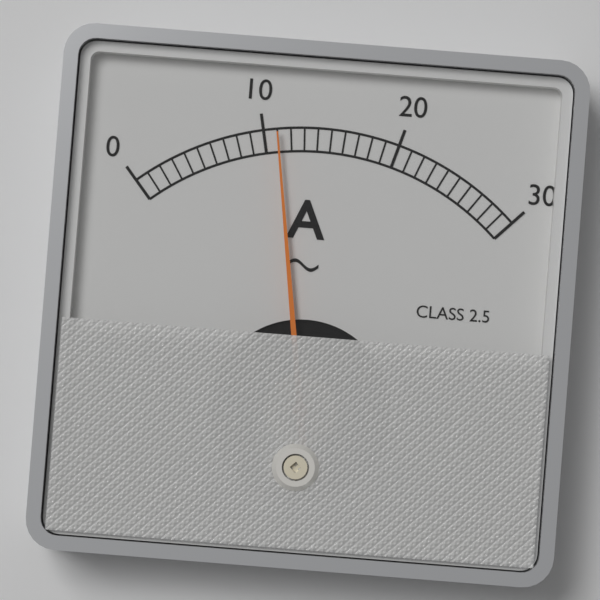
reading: 11 A
